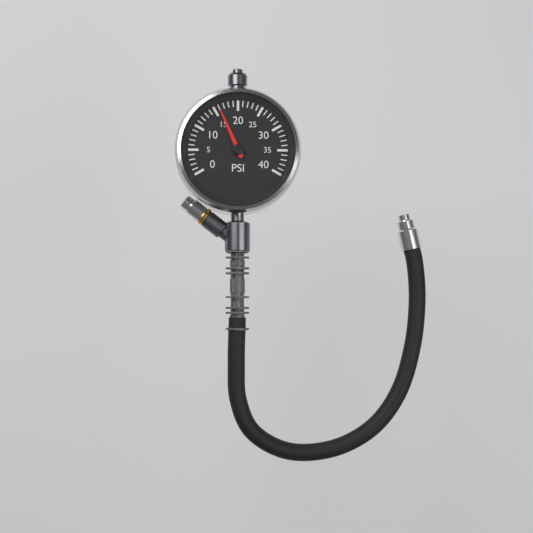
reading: 16 psi
